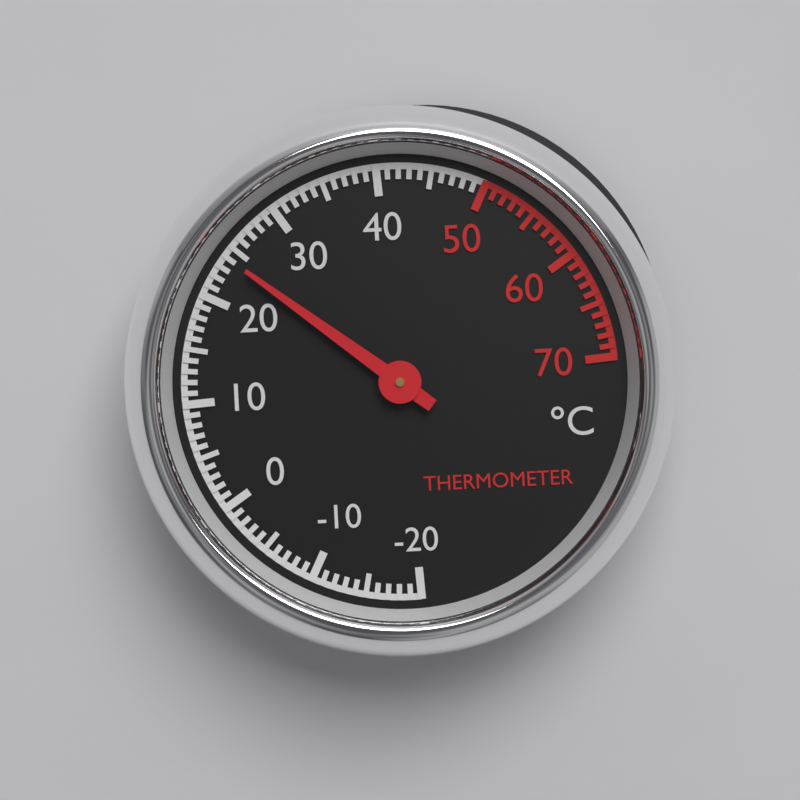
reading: 24 °C
